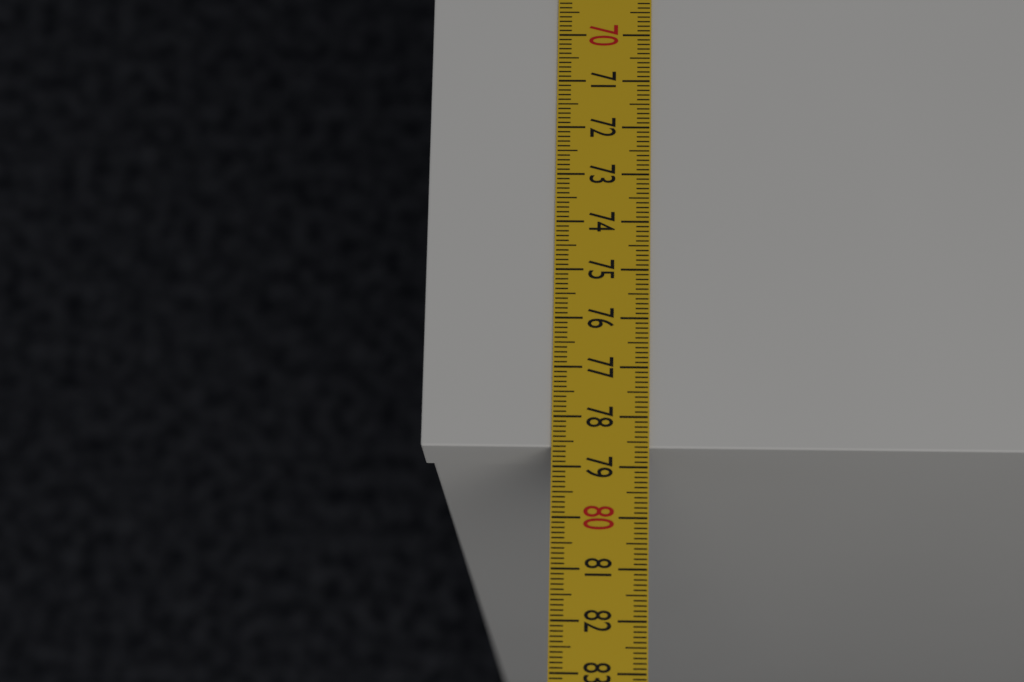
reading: 78.6 cm
